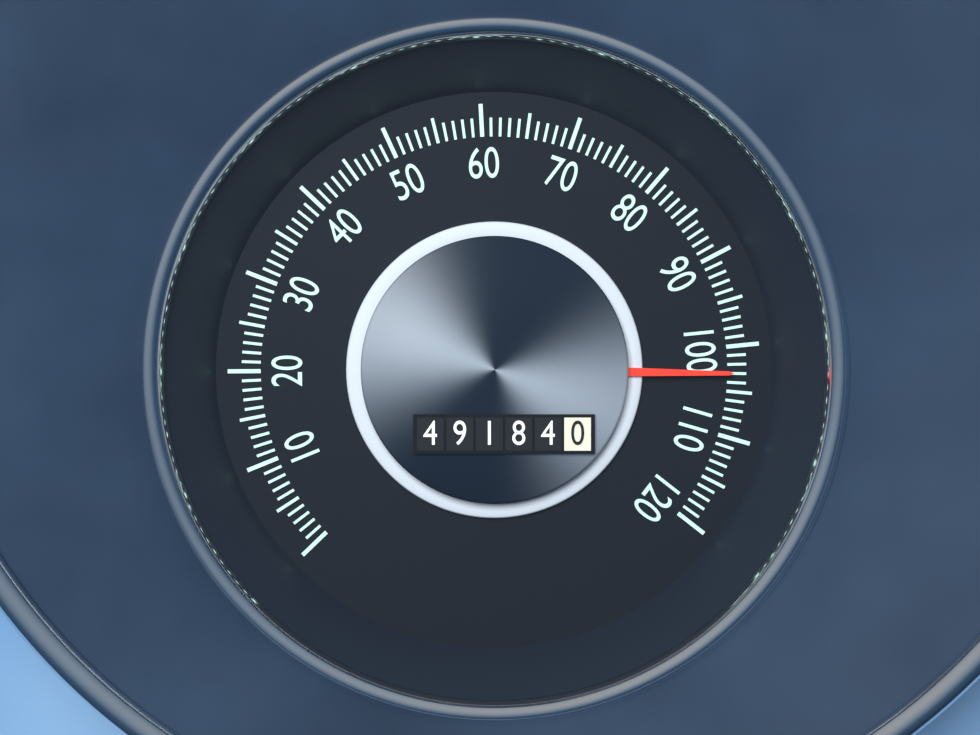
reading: 103 (no unit)
